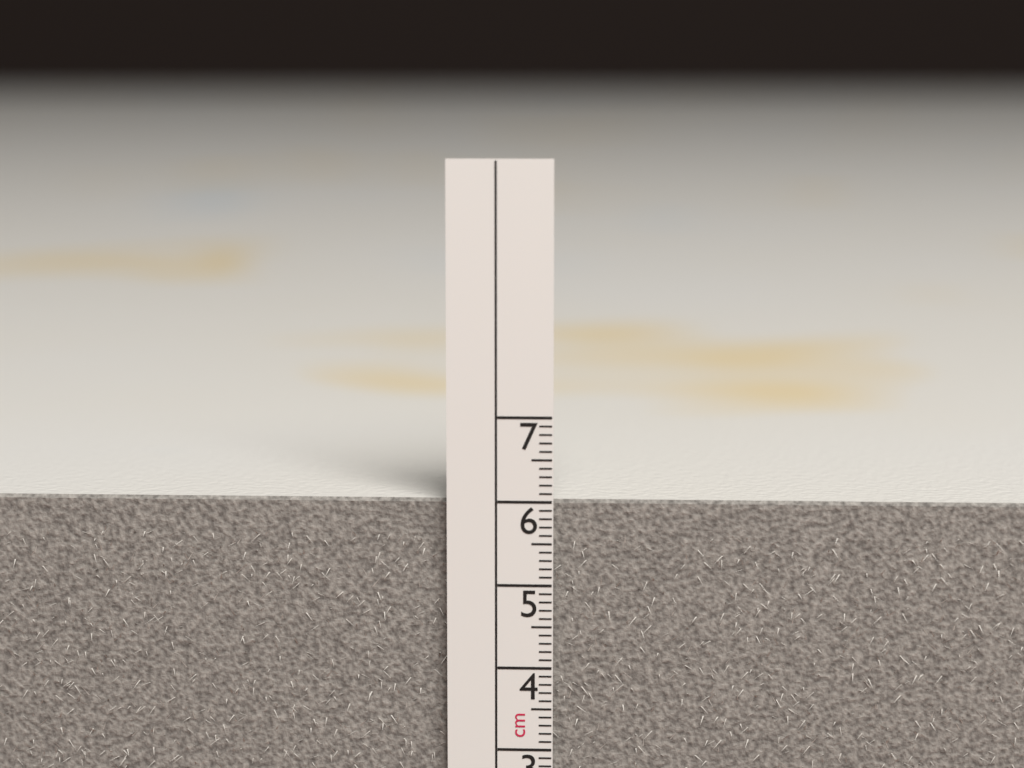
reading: 6.0 cm
